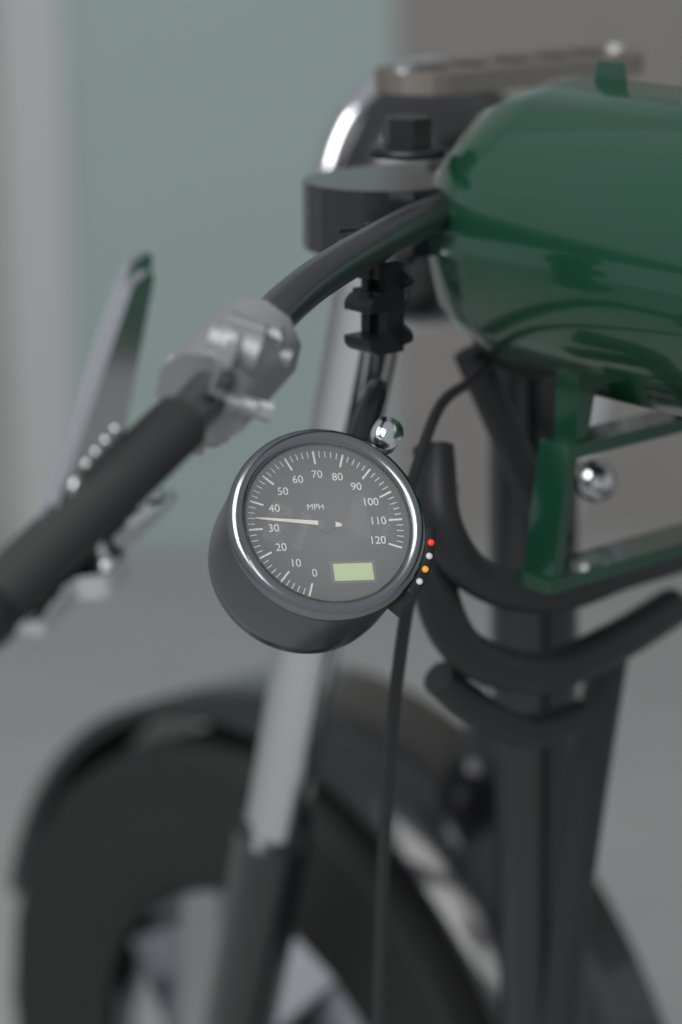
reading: 34 MPH
